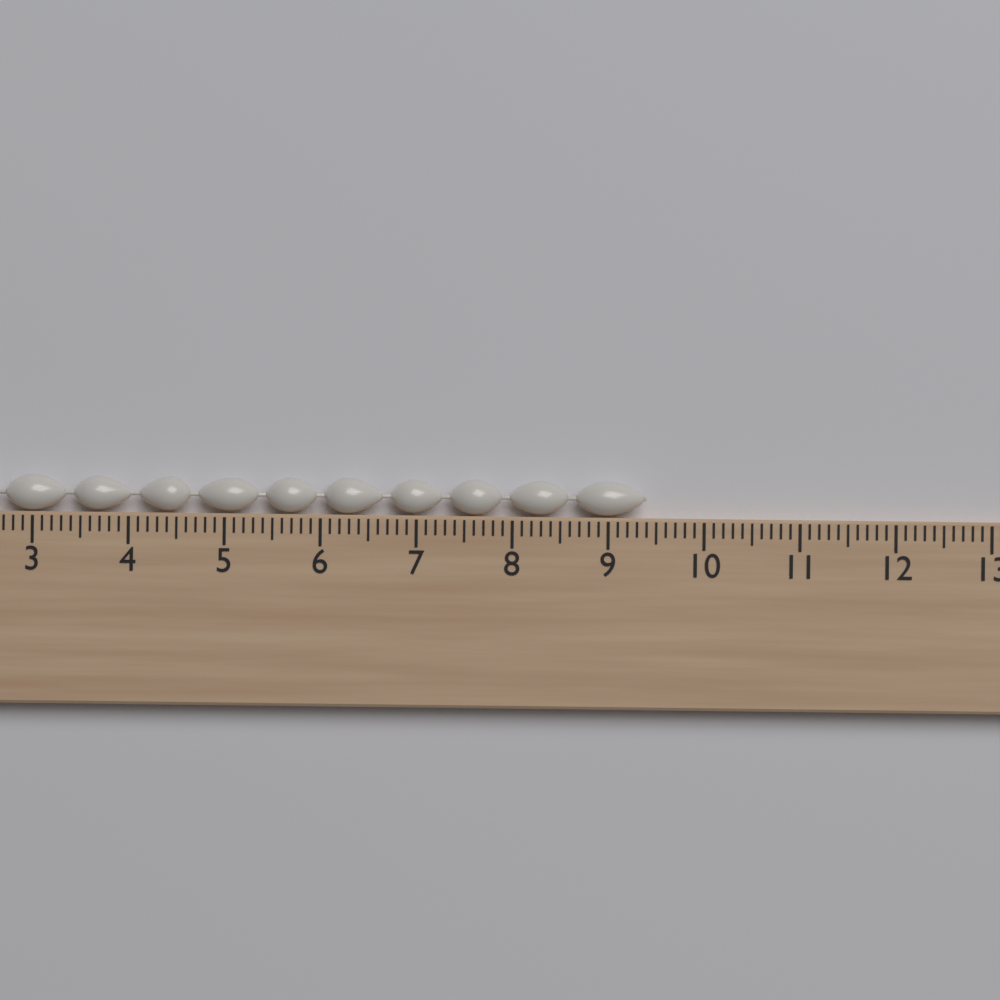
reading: 9.4 cm
